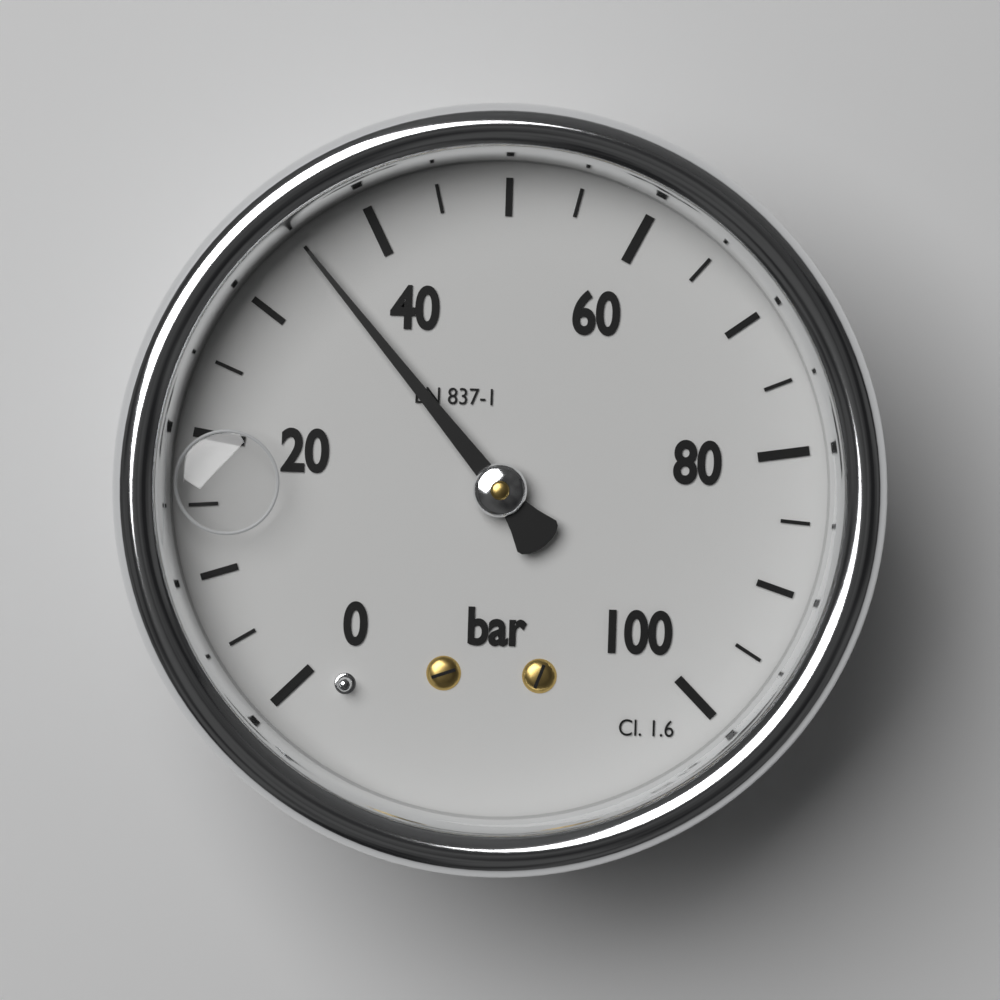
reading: 35 bar
